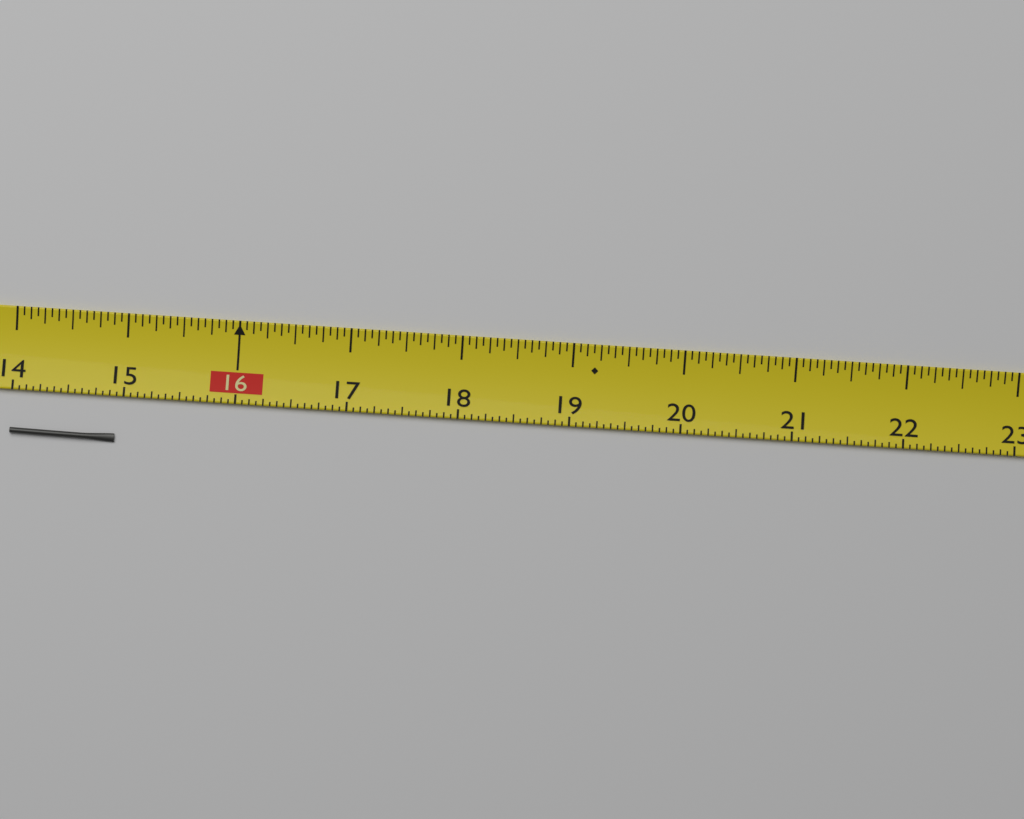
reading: 14.9375 (no unit)
